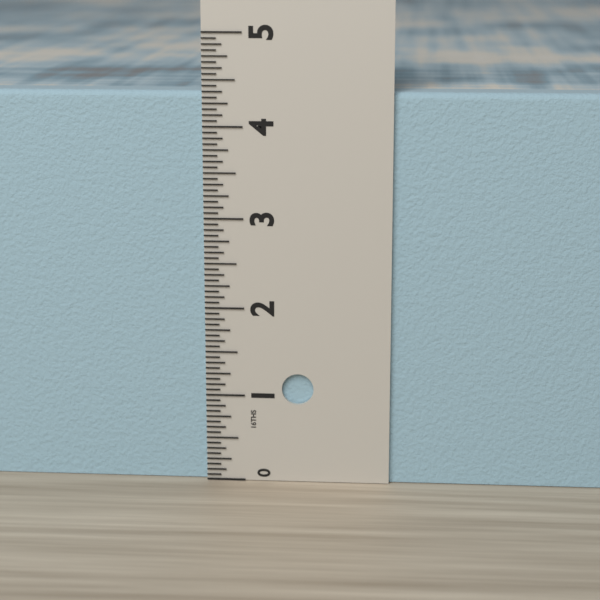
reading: 4.3750 in
